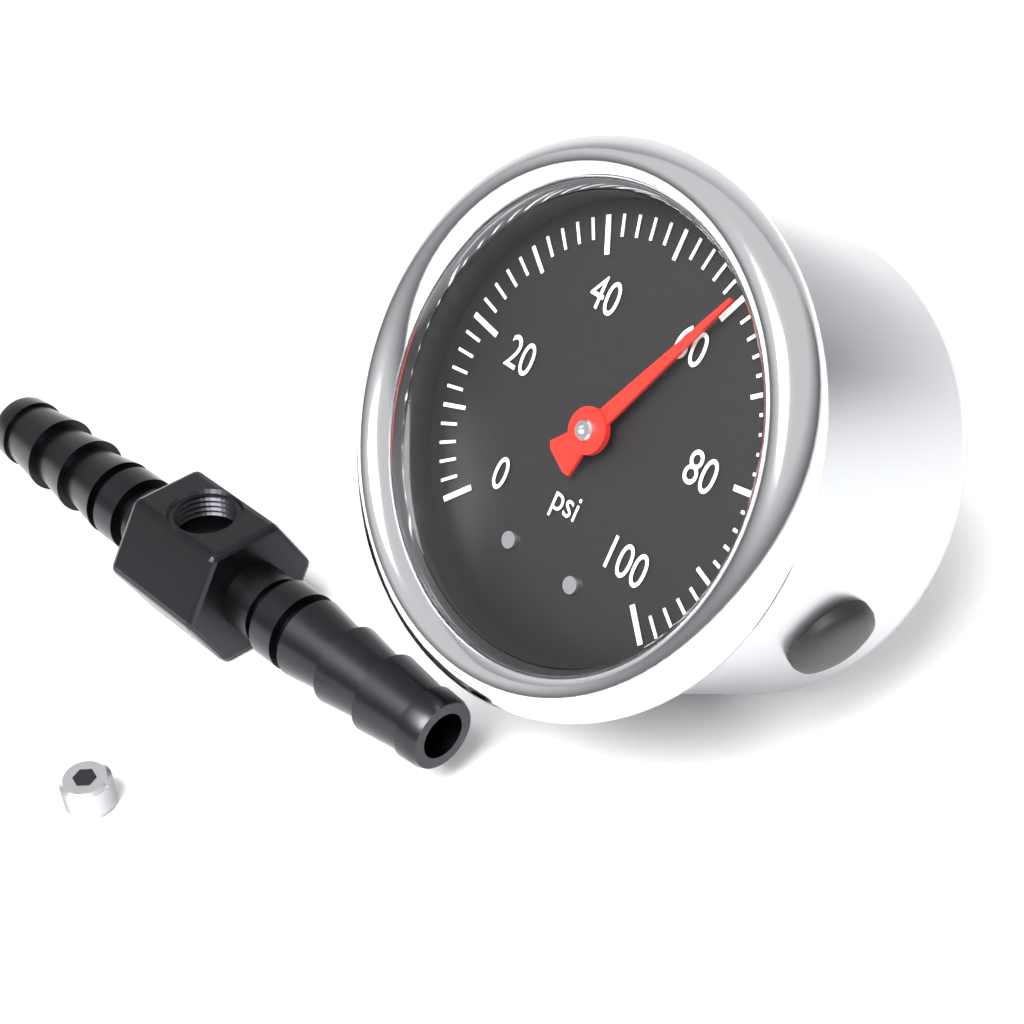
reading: 60 psi
